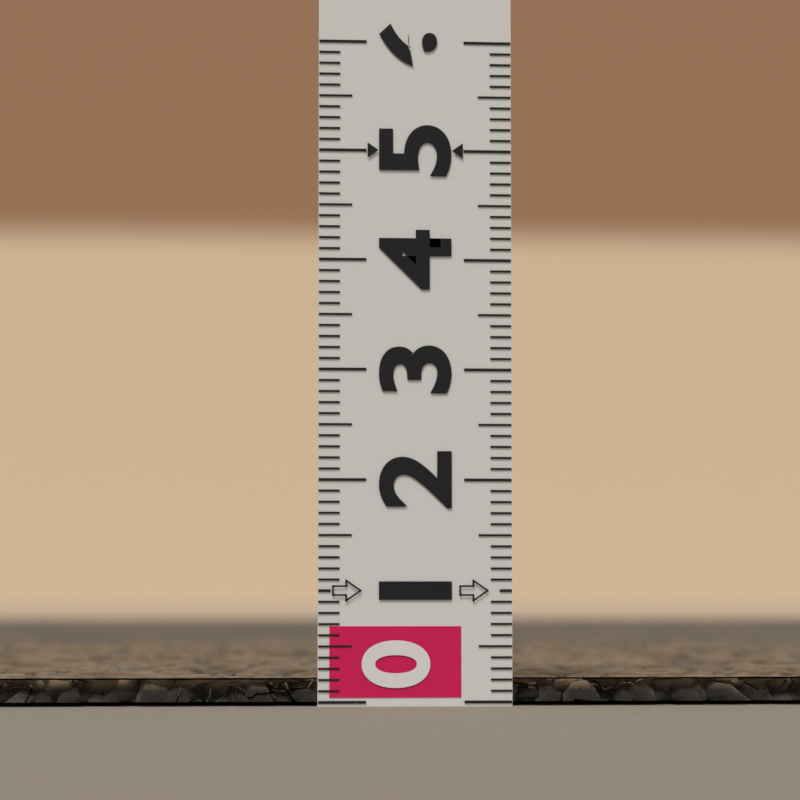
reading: 0.2 (no unit)
